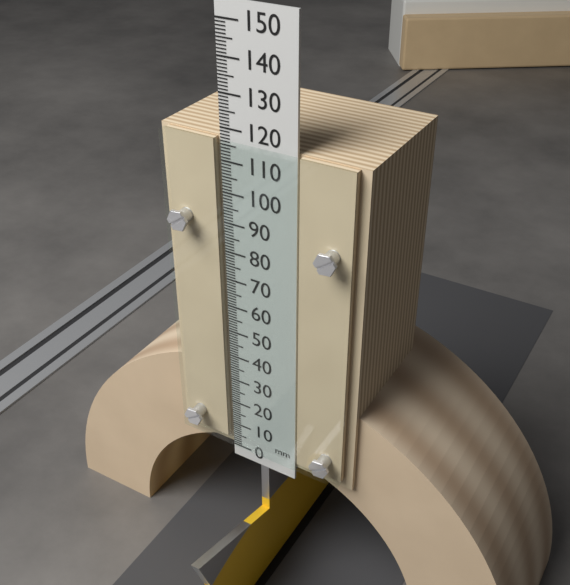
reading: 117 mm
